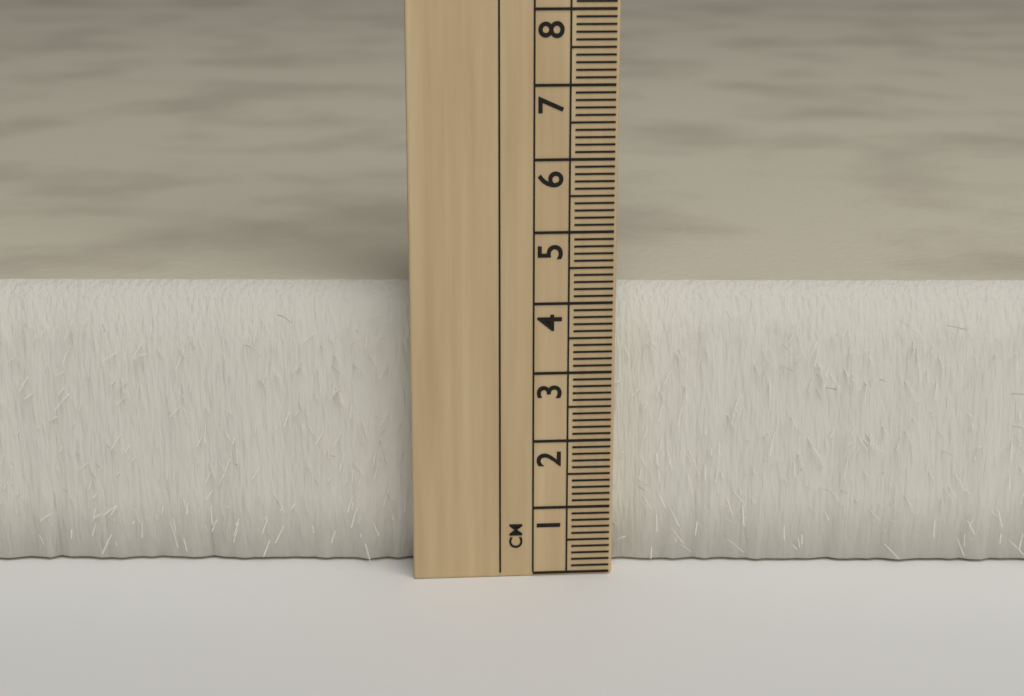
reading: 4.1 cm
